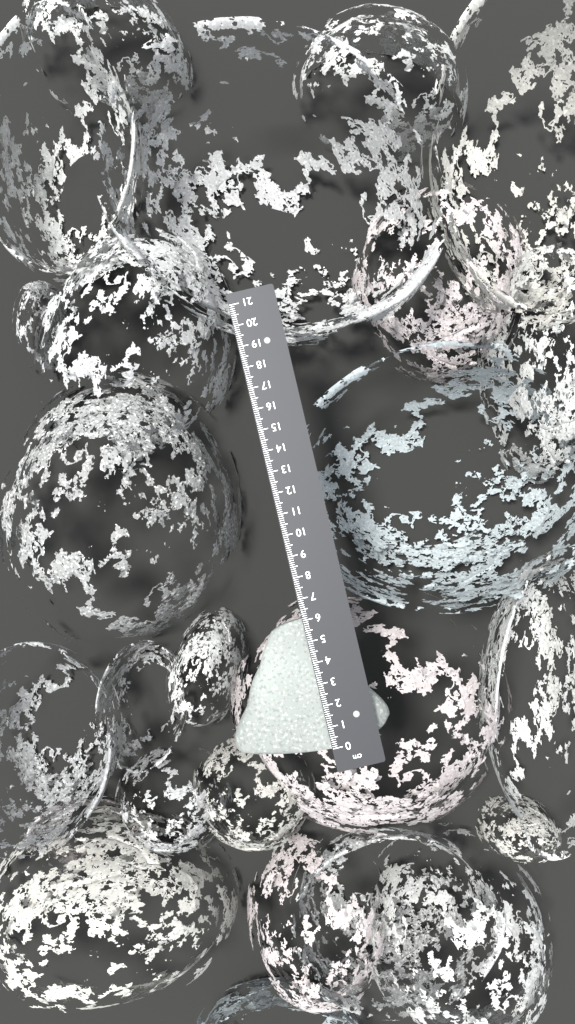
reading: 6.1 cm
